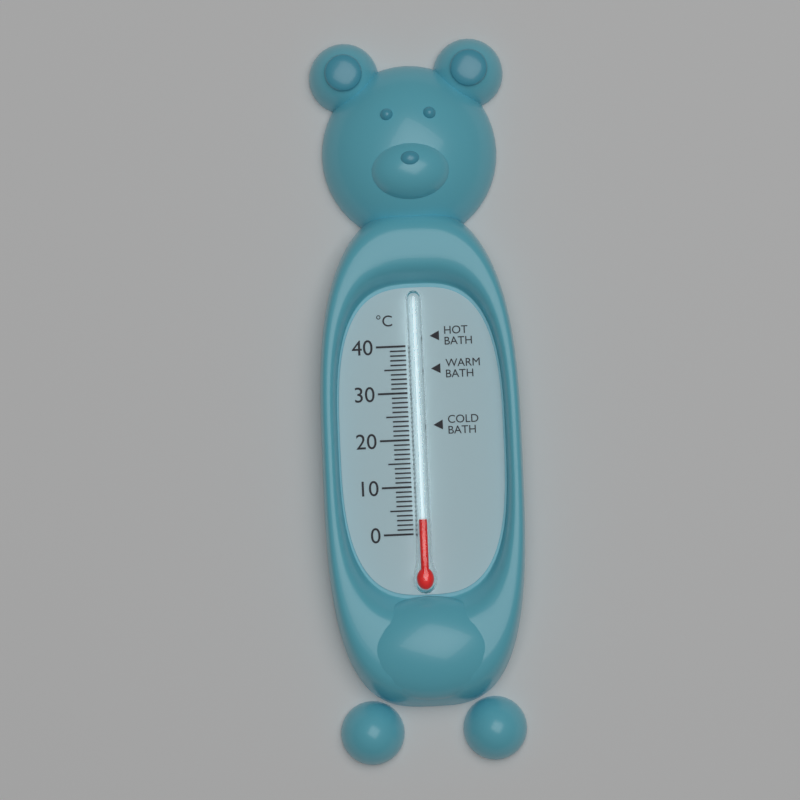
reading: 3 °C
